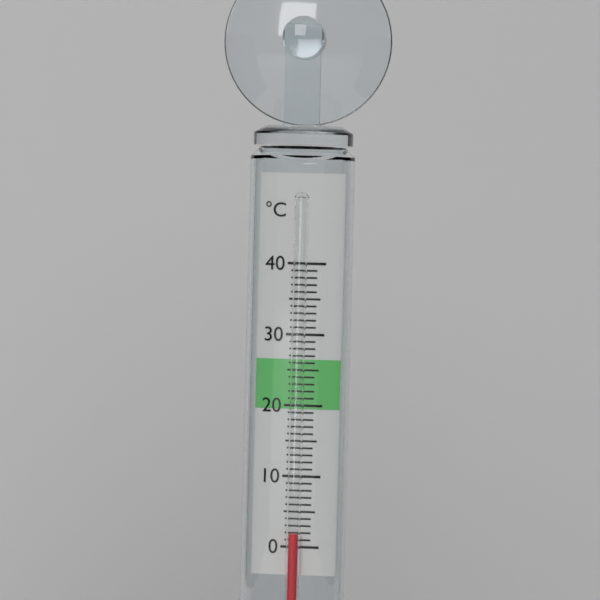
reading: 2 °C
